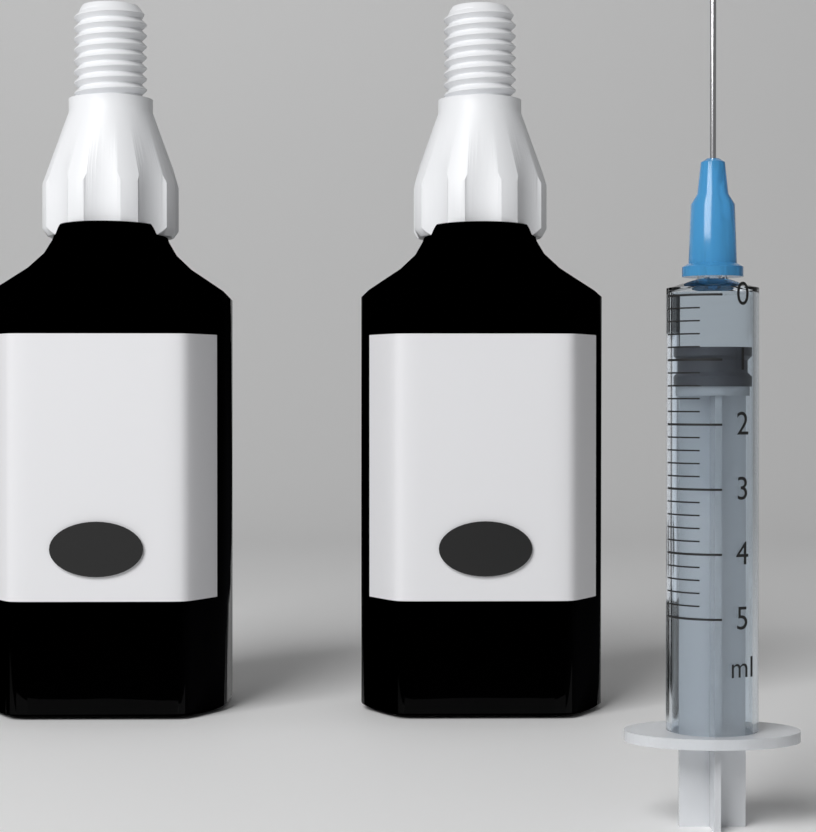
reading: 0.8 ml
